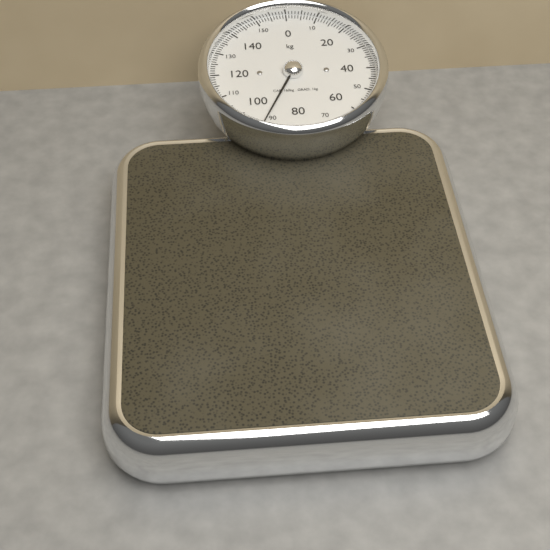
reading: 92 kg
